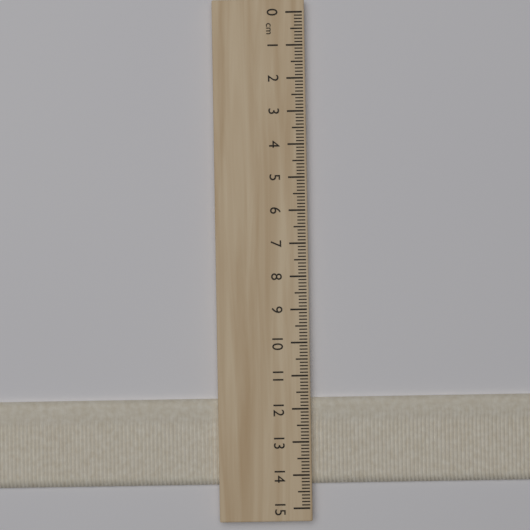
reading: 14.3 cm
